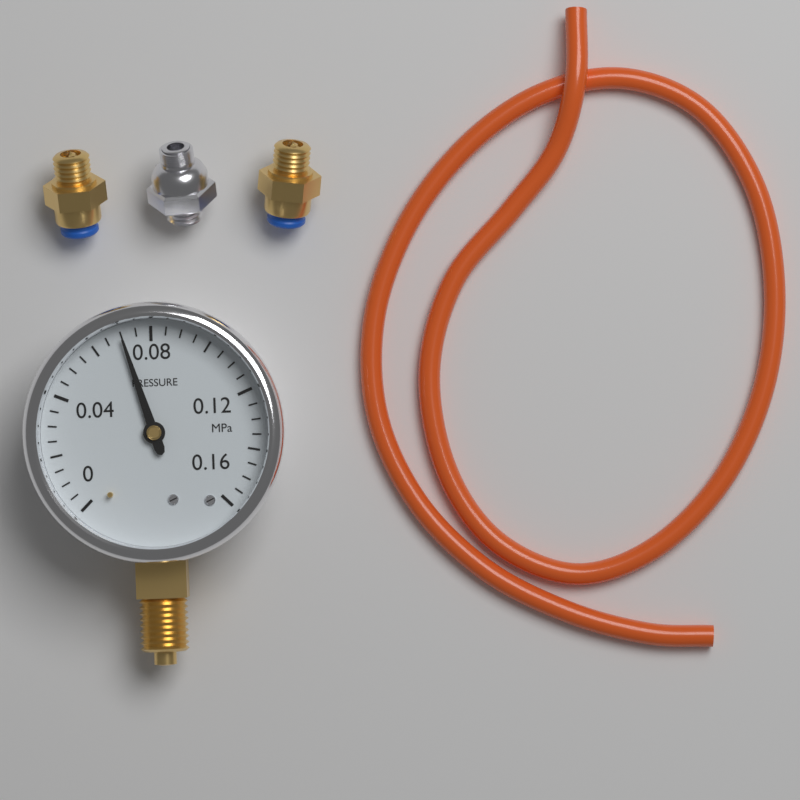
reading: 0.070 MPa
